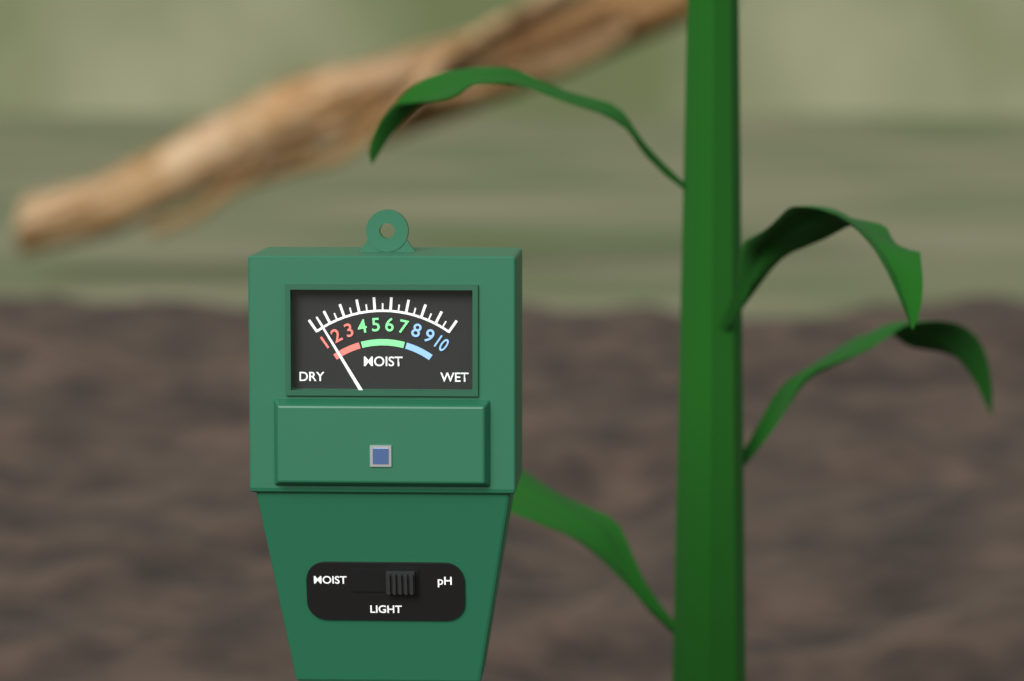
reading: 1.5 (no unit)
